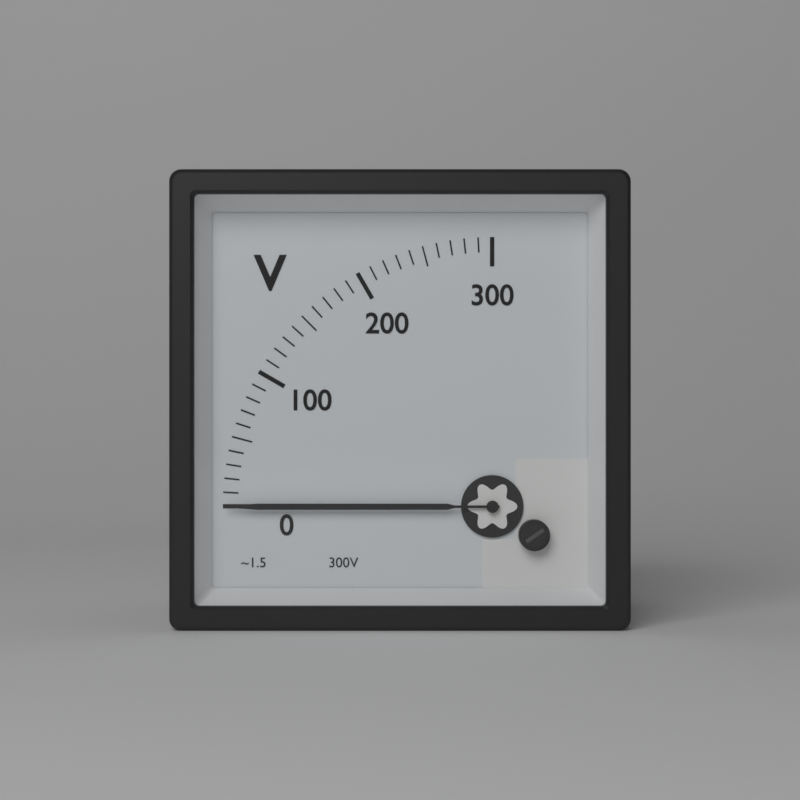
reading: 0 V
